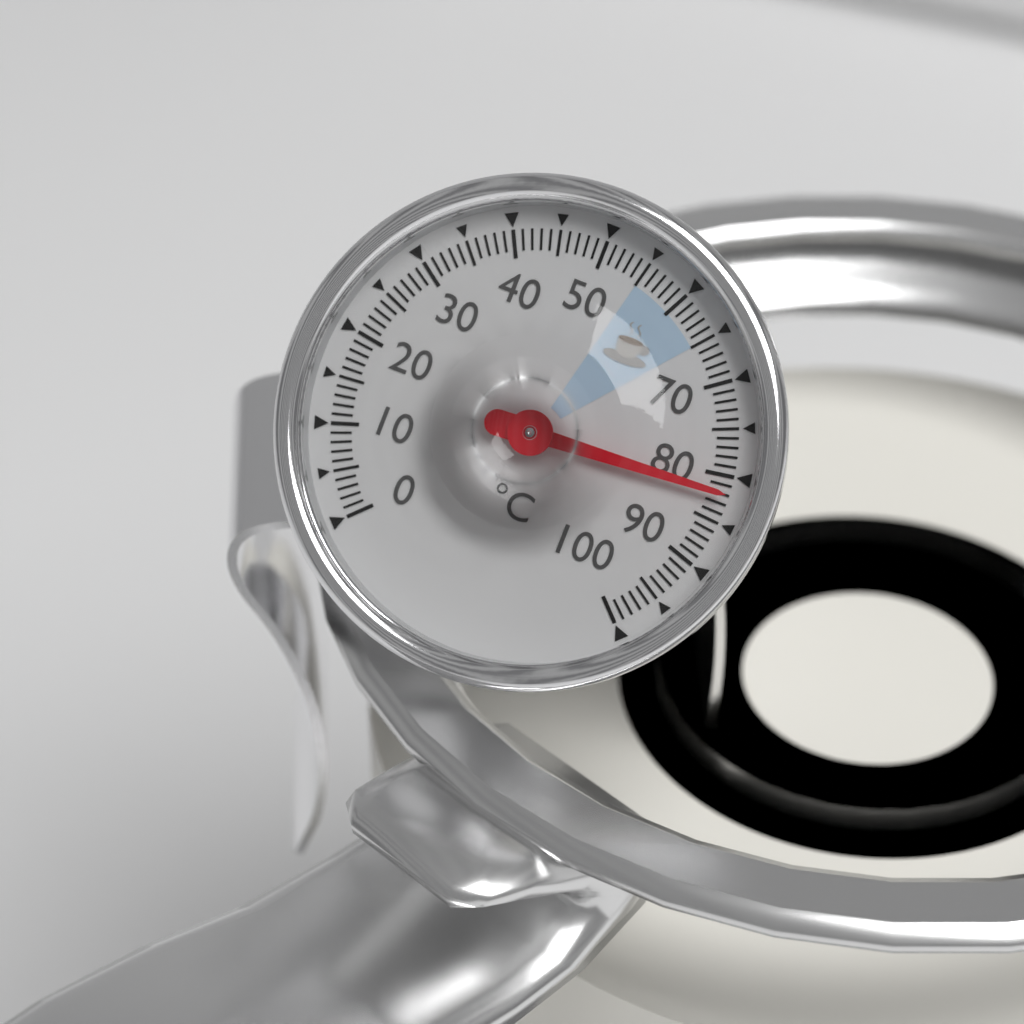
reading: 82 °C
